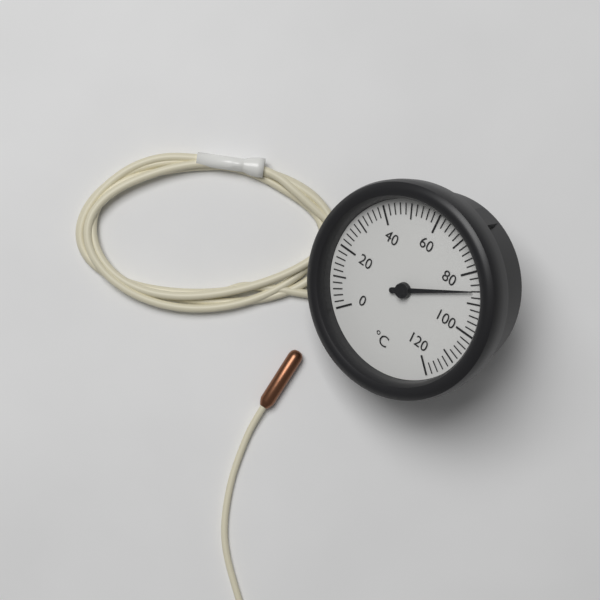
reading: 86 °C
